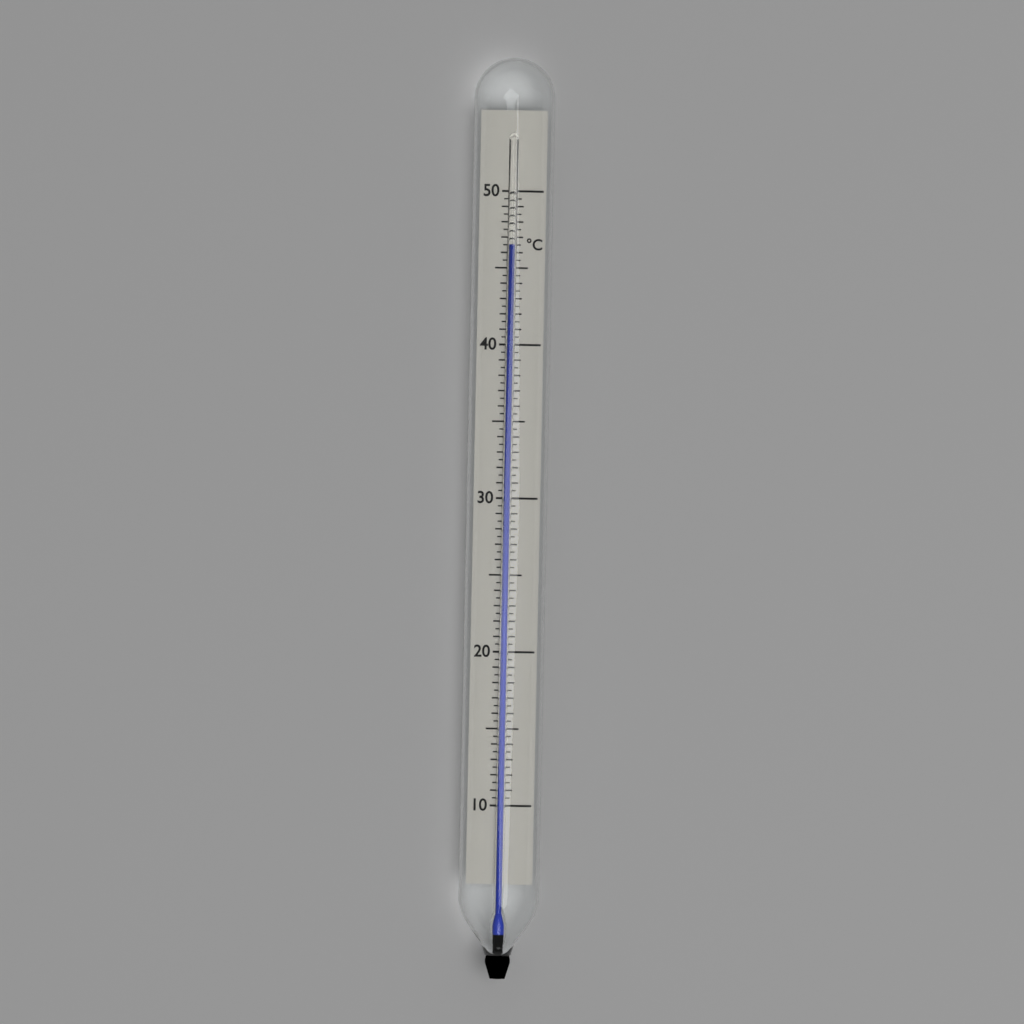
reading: 46.5 °C
